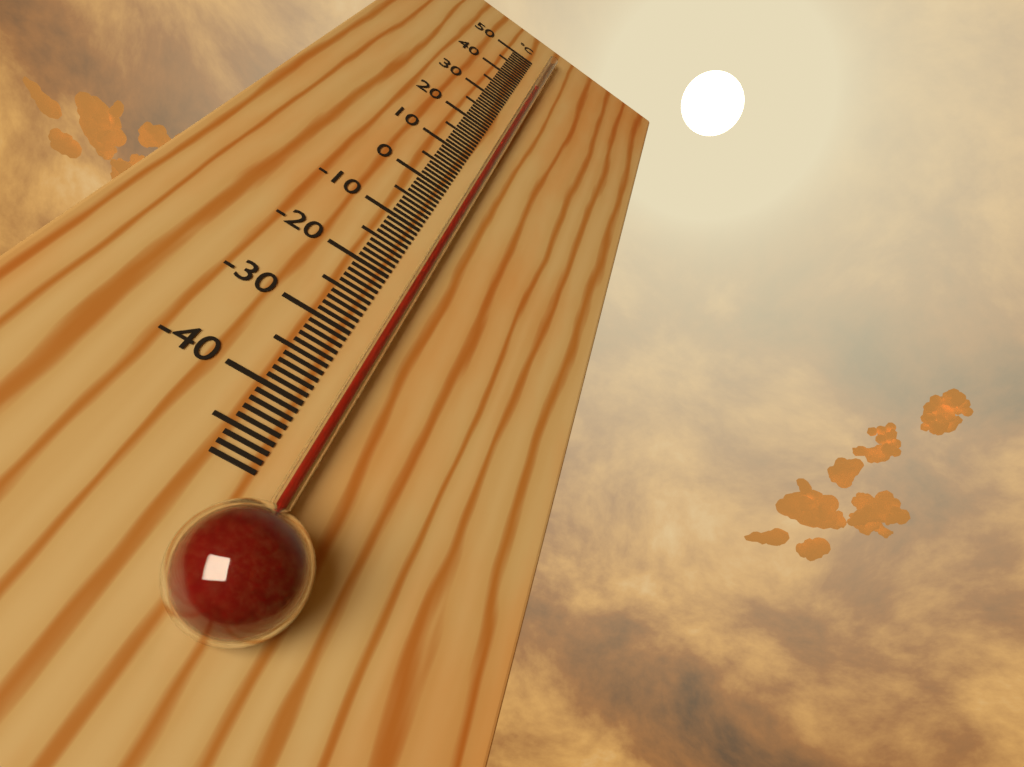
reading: 40 °C
